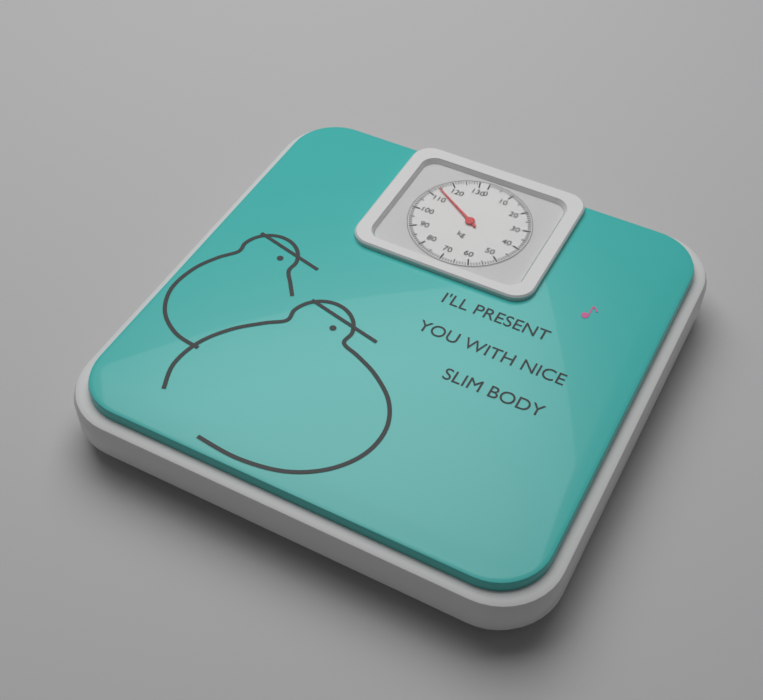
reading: 114 kg
